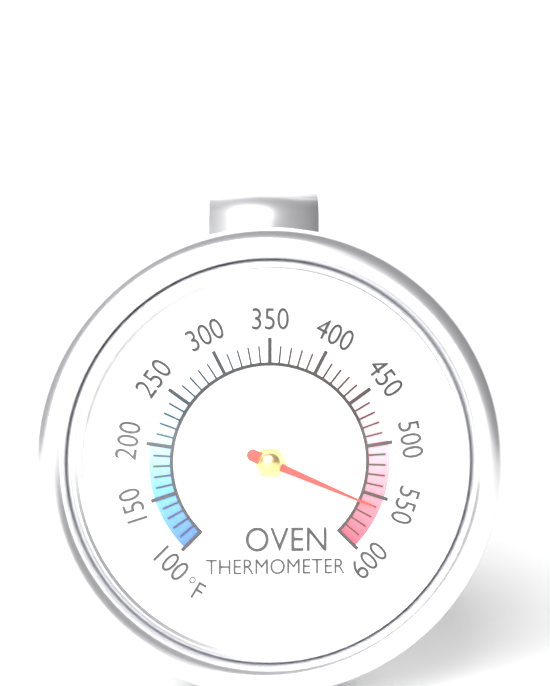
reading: 560 °F
